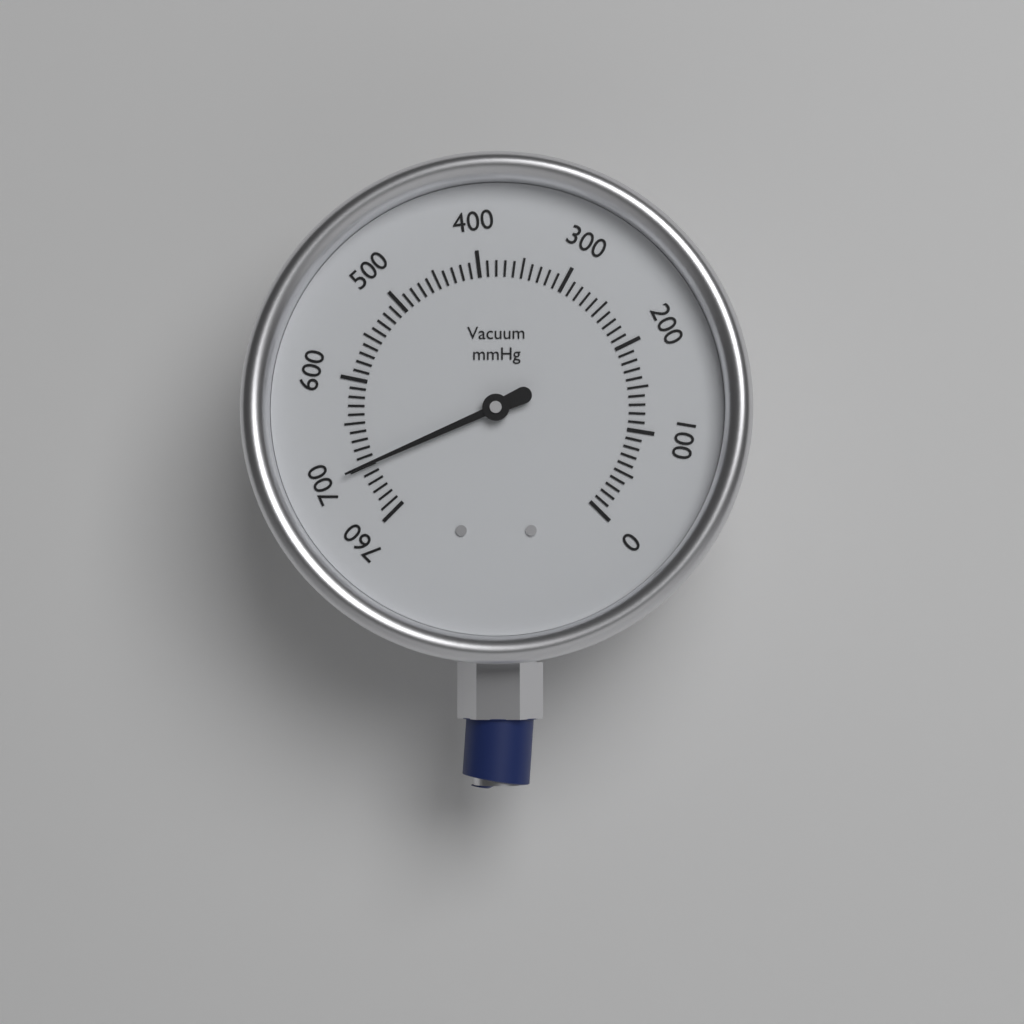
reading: 700 mmHg
